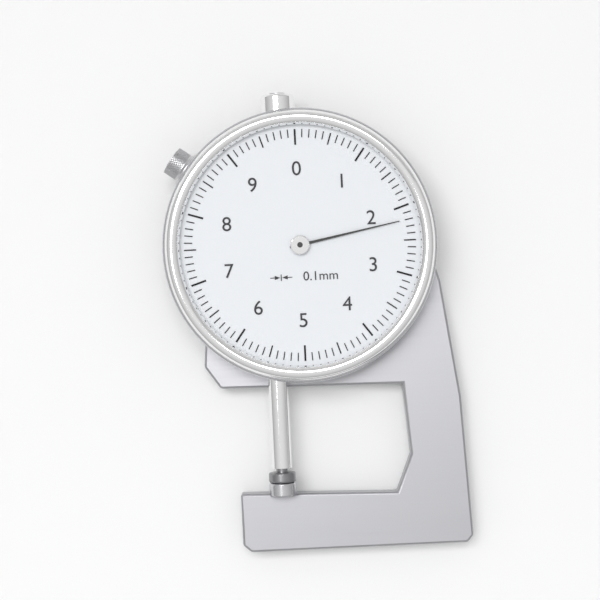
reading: 2.2 mm
